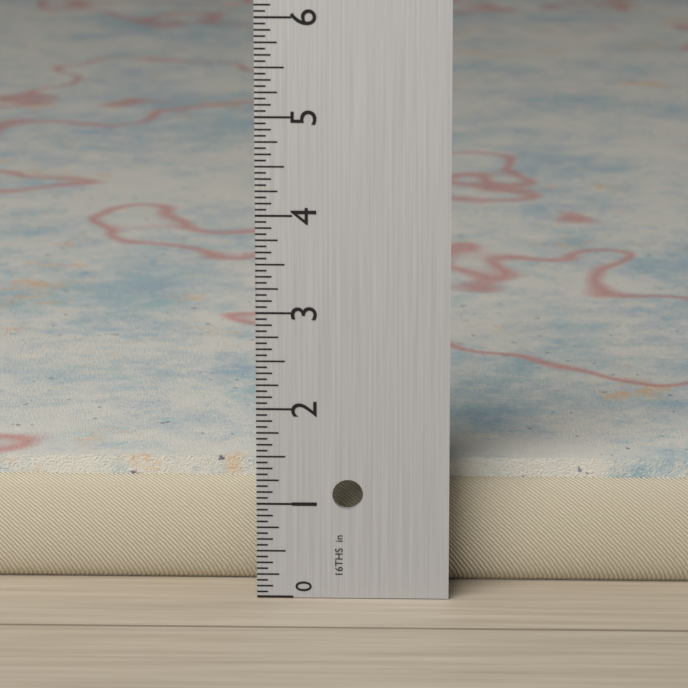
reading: 1.3125 in
